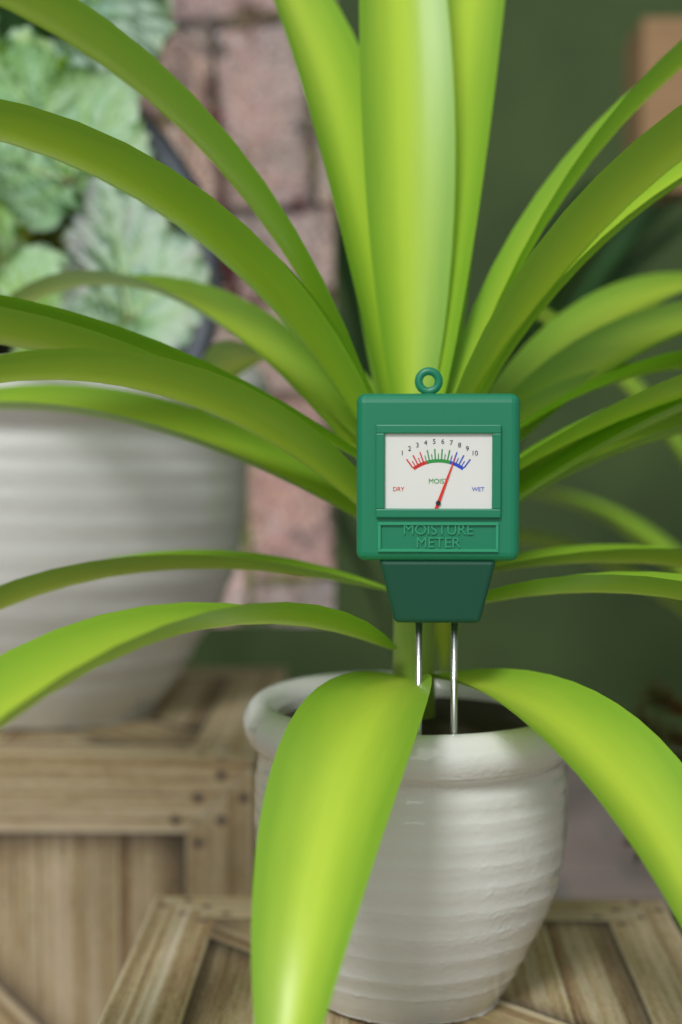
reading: 8.0 (no unit)
